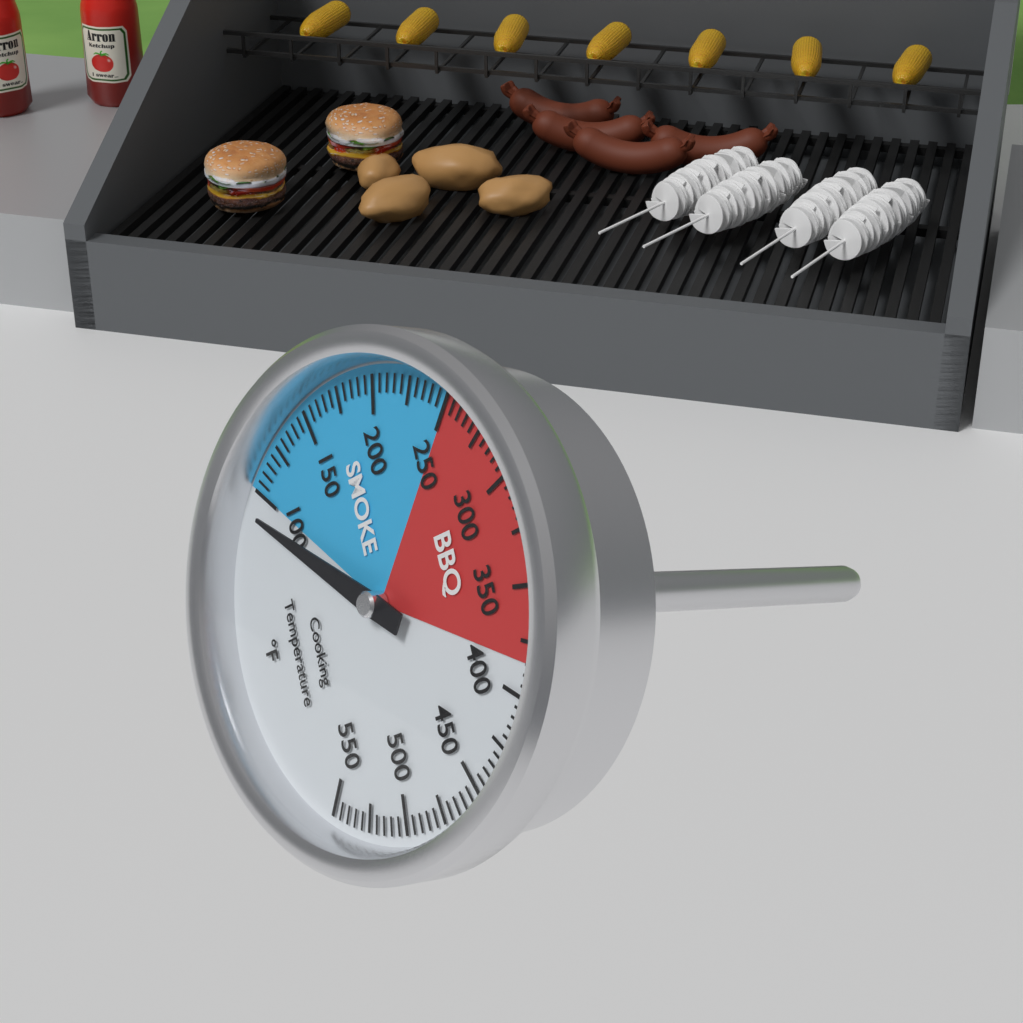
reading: 90 °F
